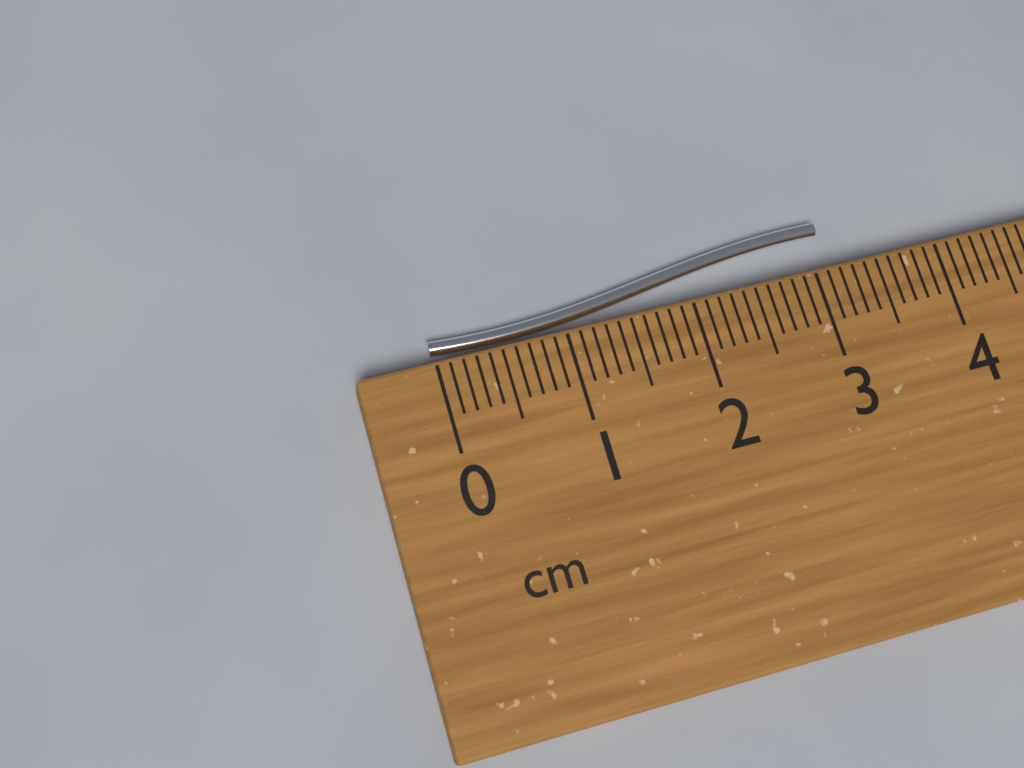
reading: 3.2 cm
